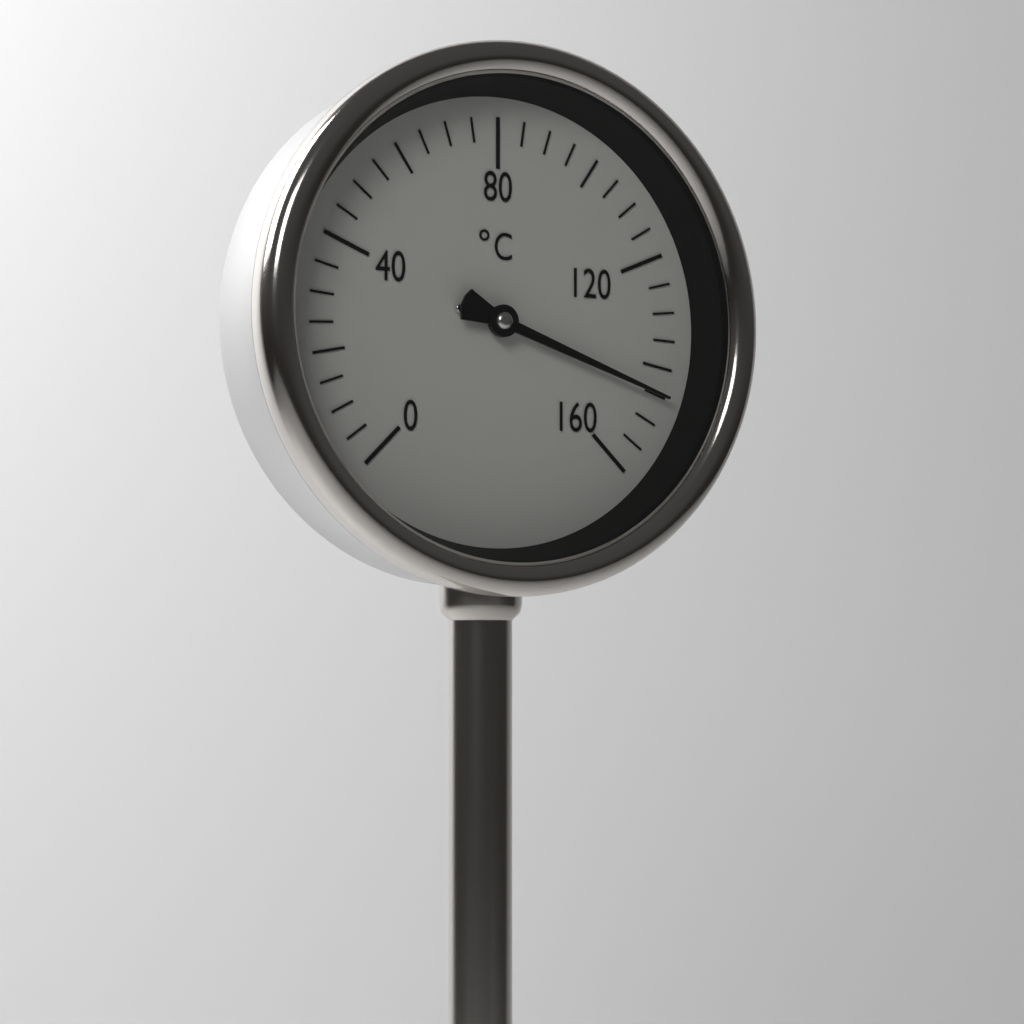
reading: 145 °C
